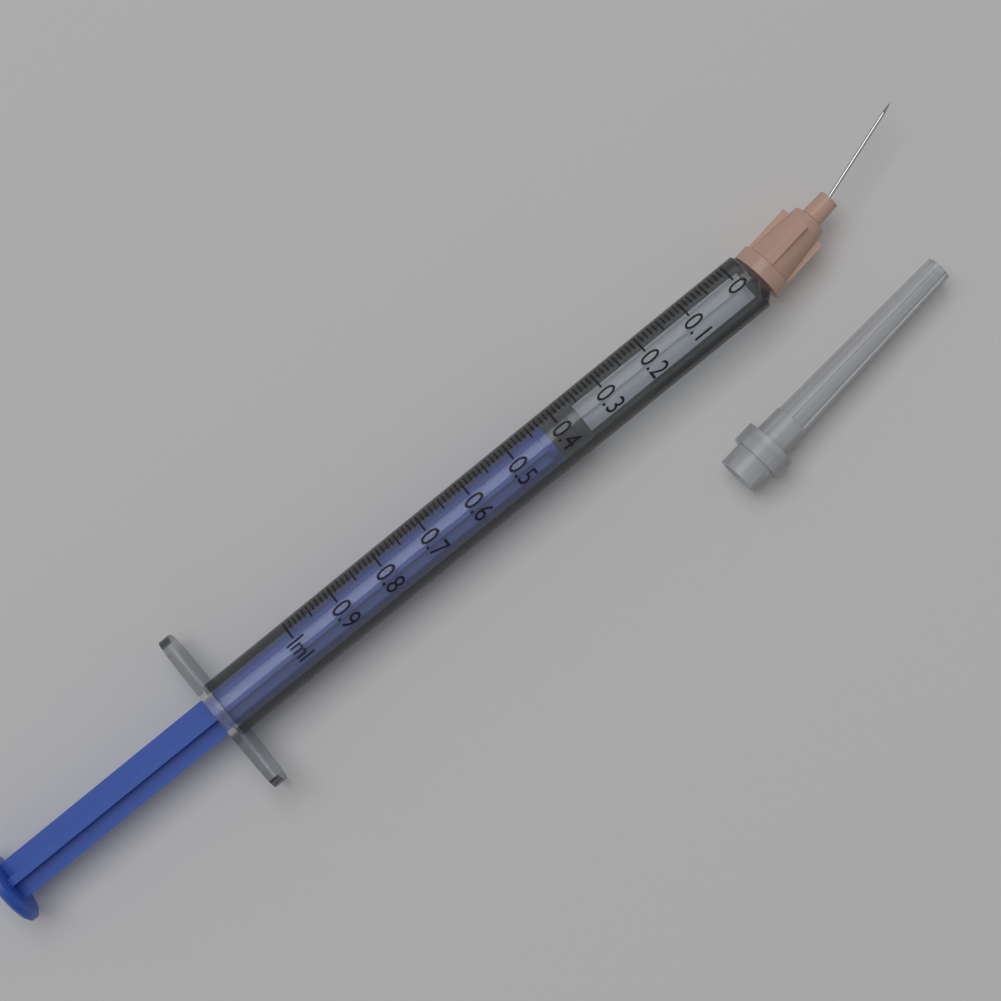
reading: 0.36 ml
